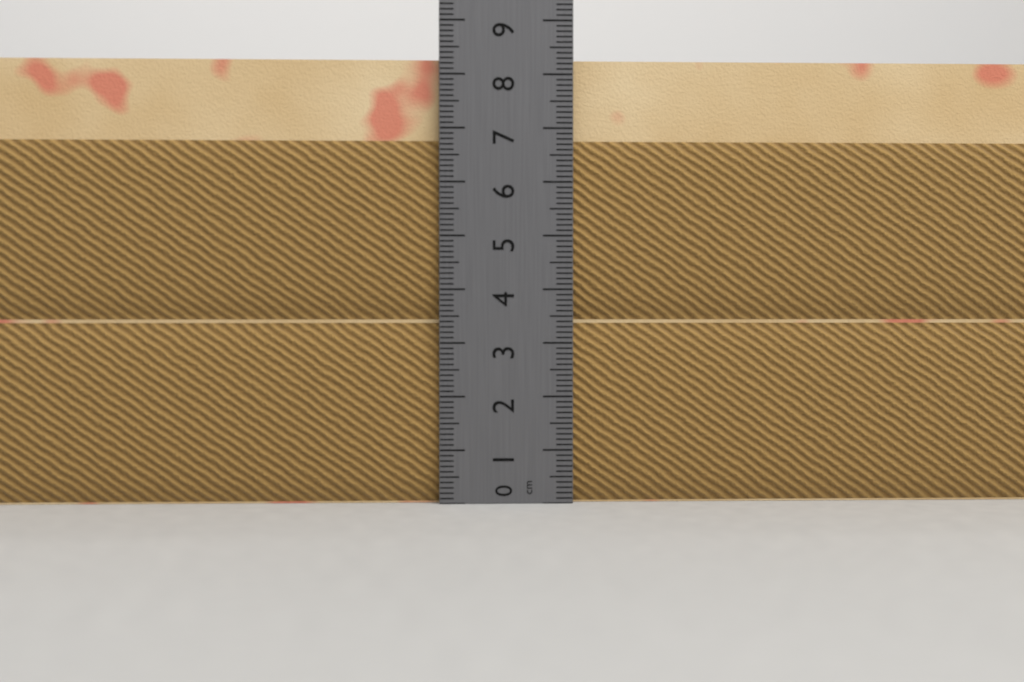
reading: 8.3 cm
